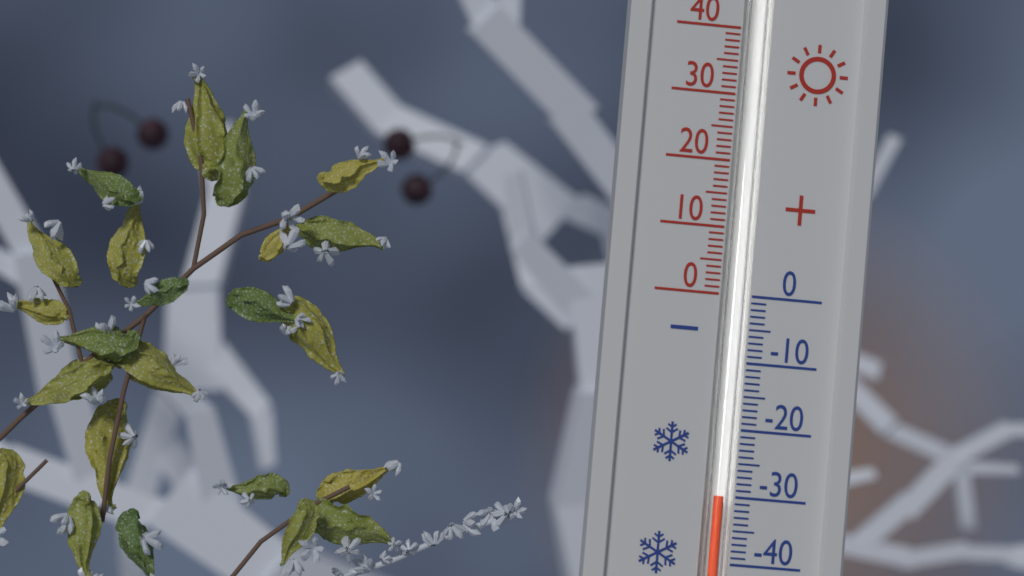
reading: -30 (no unit)
